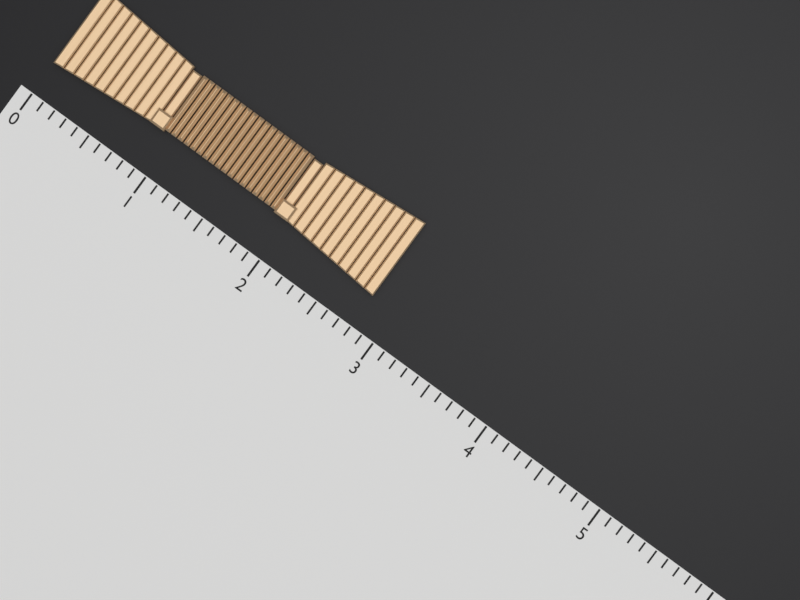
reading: 2.8 (no unit)
